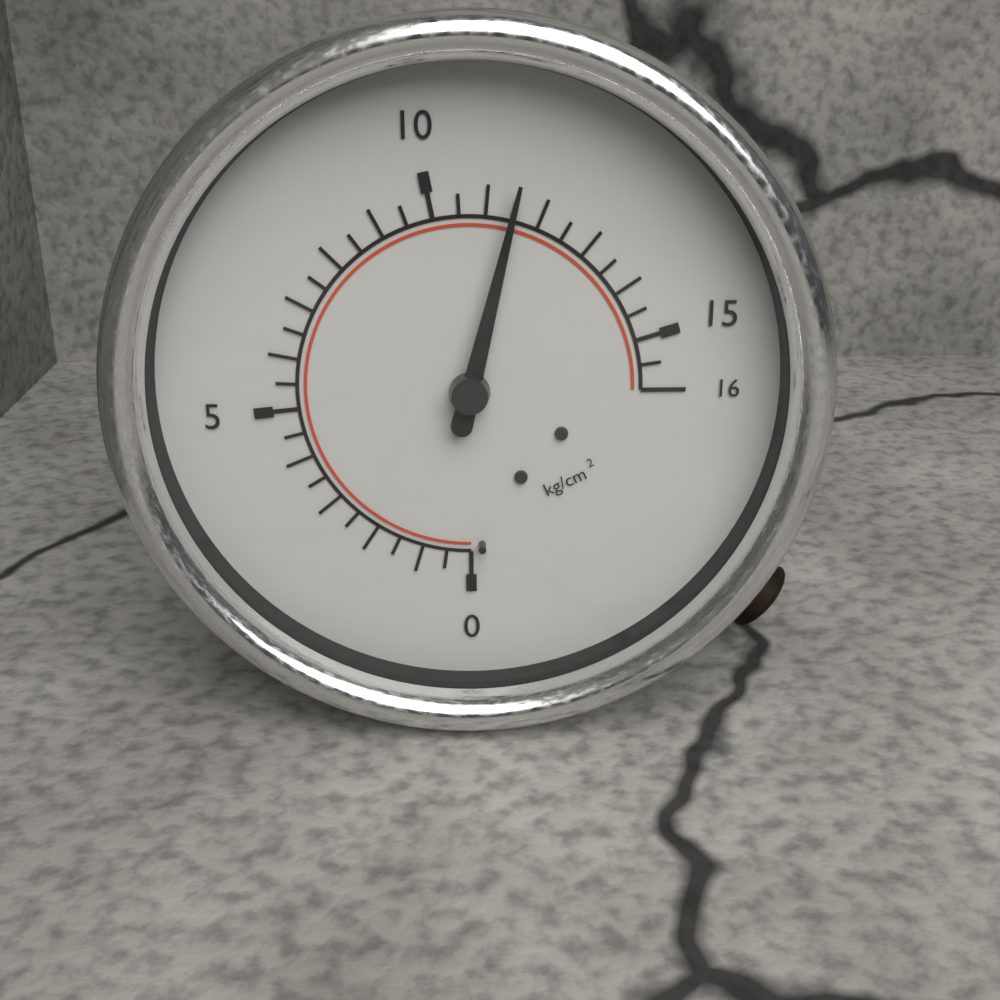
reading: 11.5 kg/cm²
